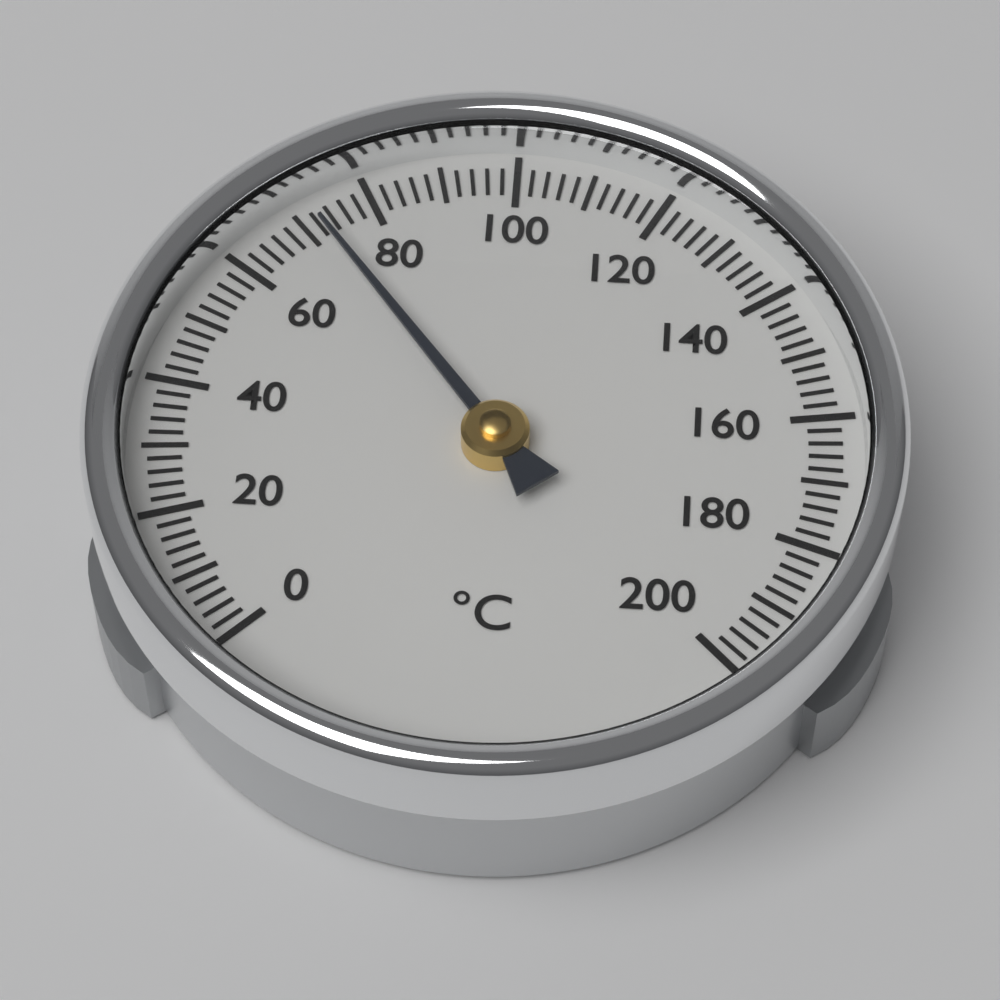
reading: 72 °C
